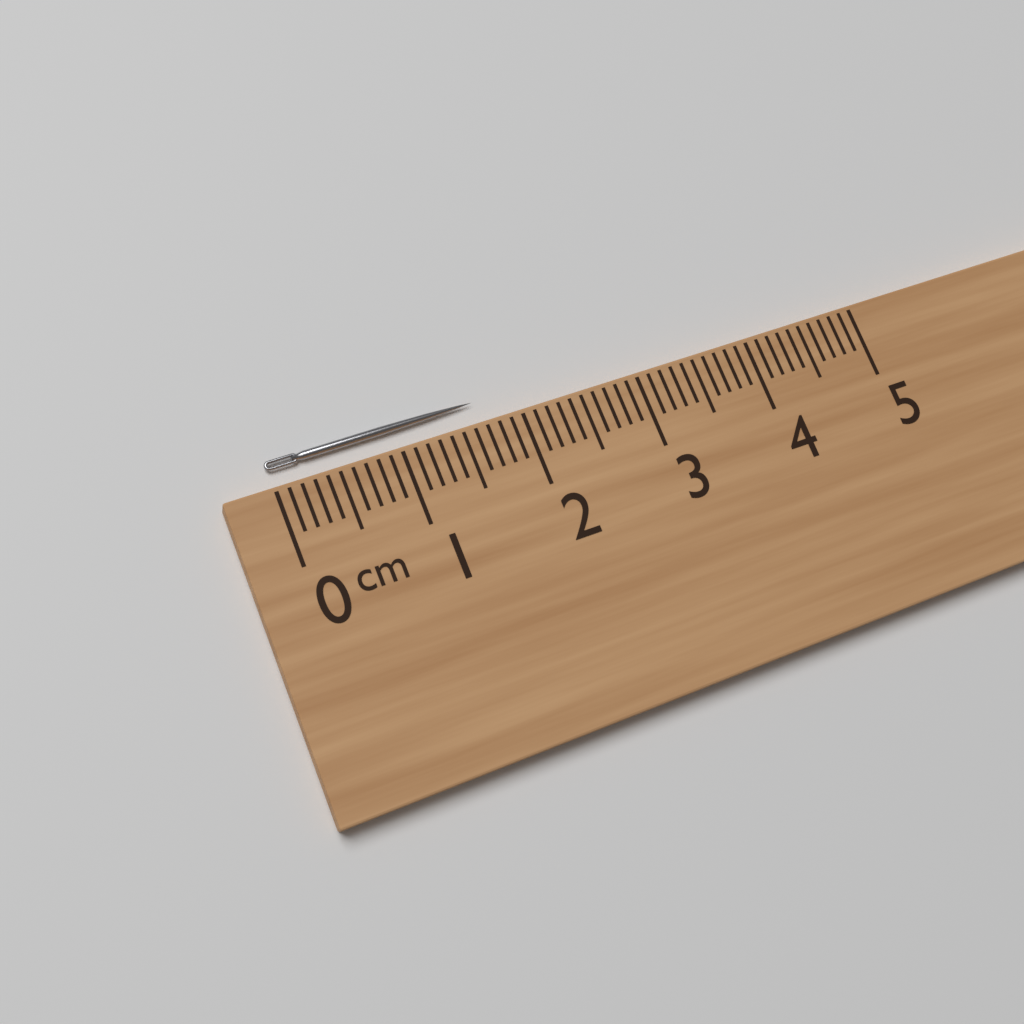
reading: 1.7 cm
